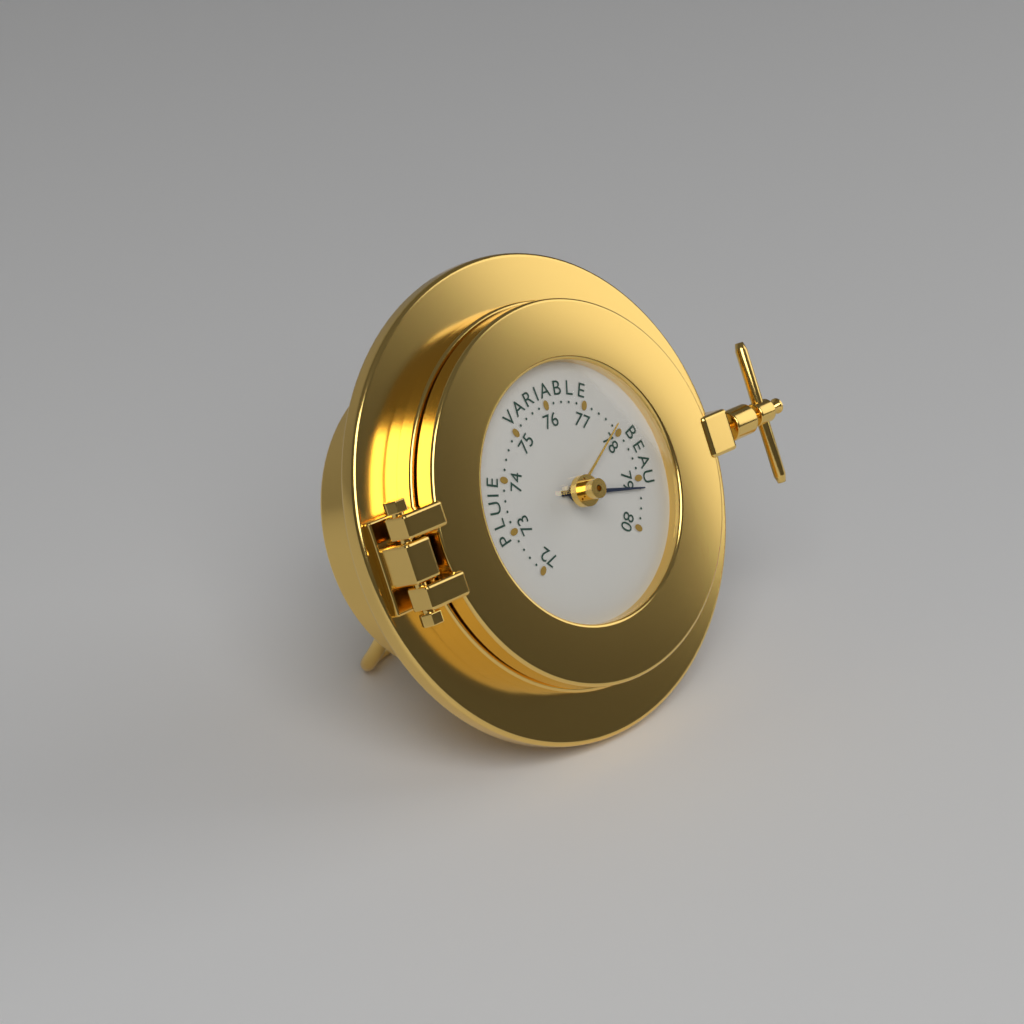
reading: 79.2 (no unit)
